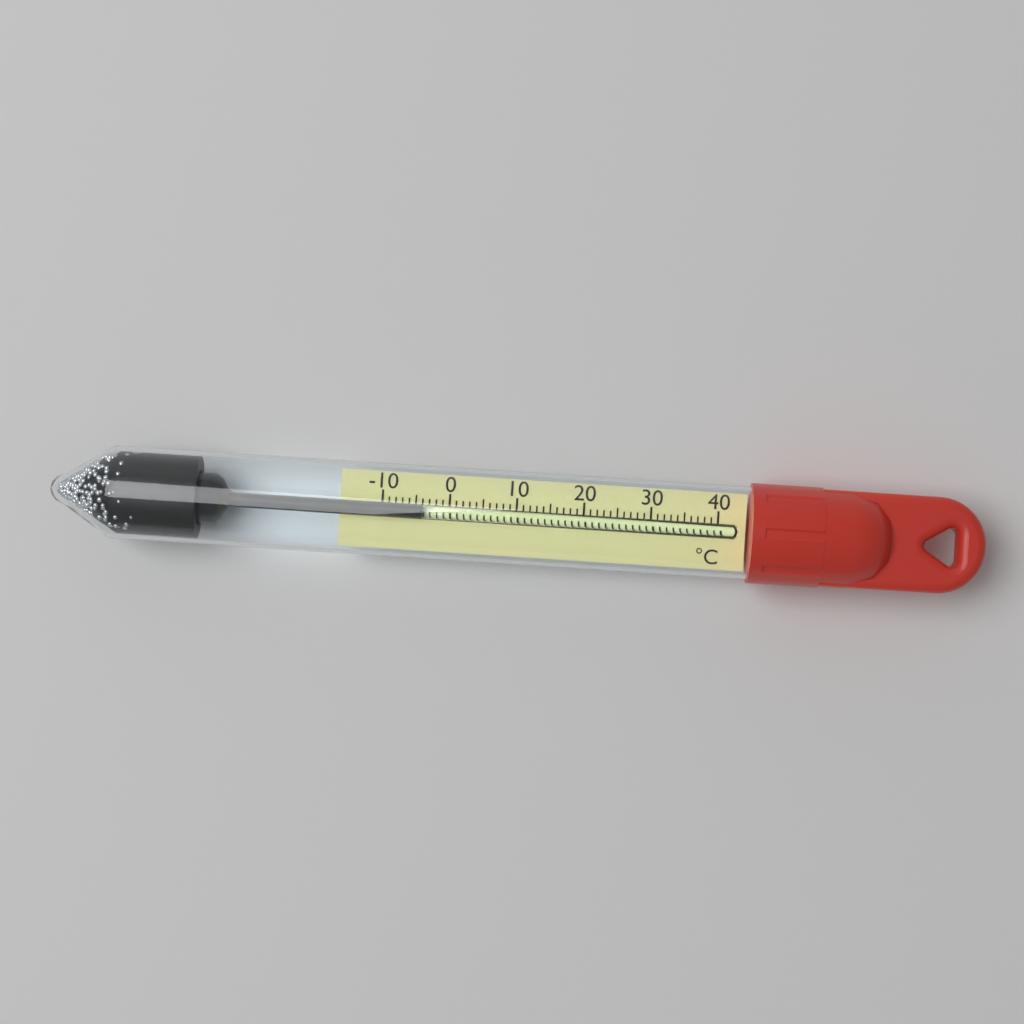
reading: -4 °C
